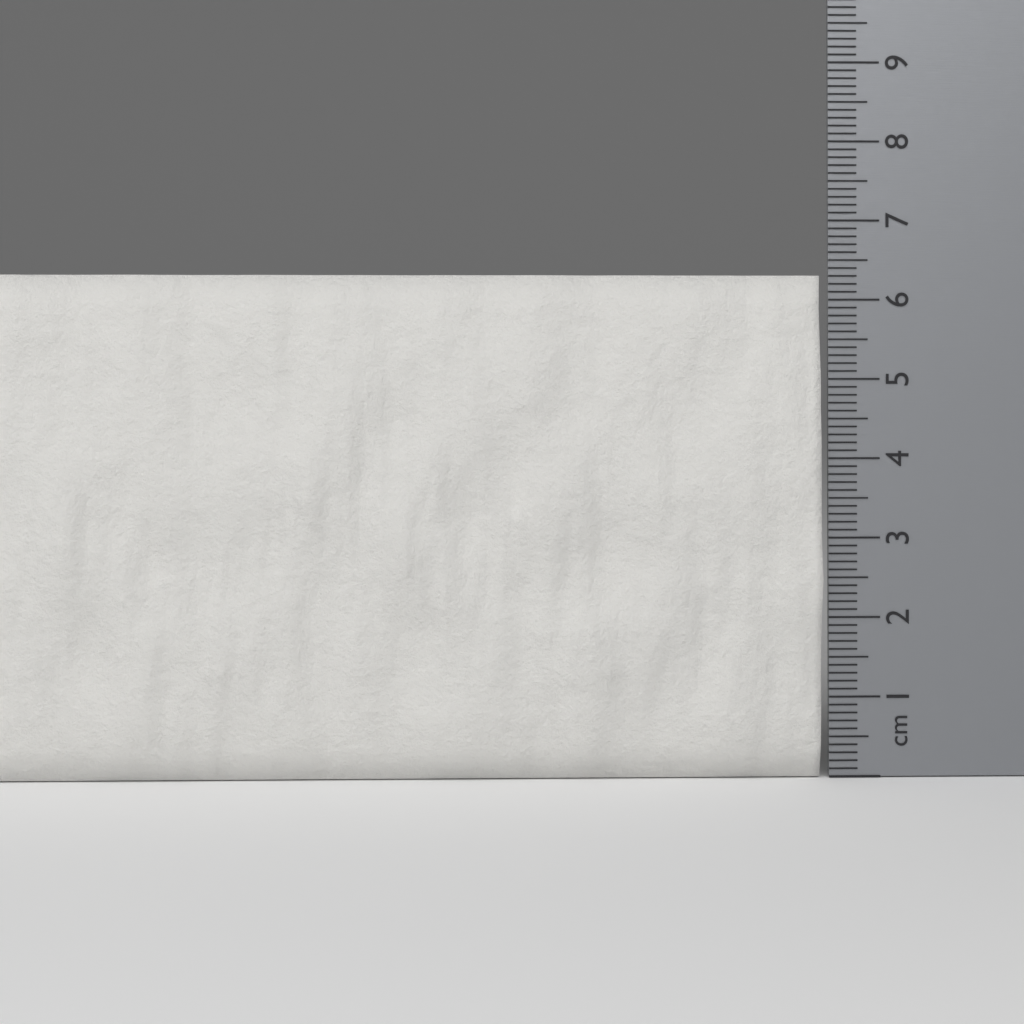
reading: 6.3 cm
